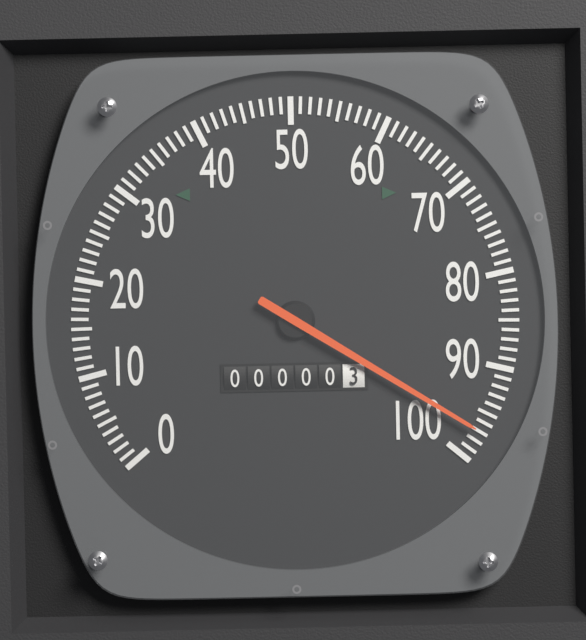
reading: 97 (no unit)
